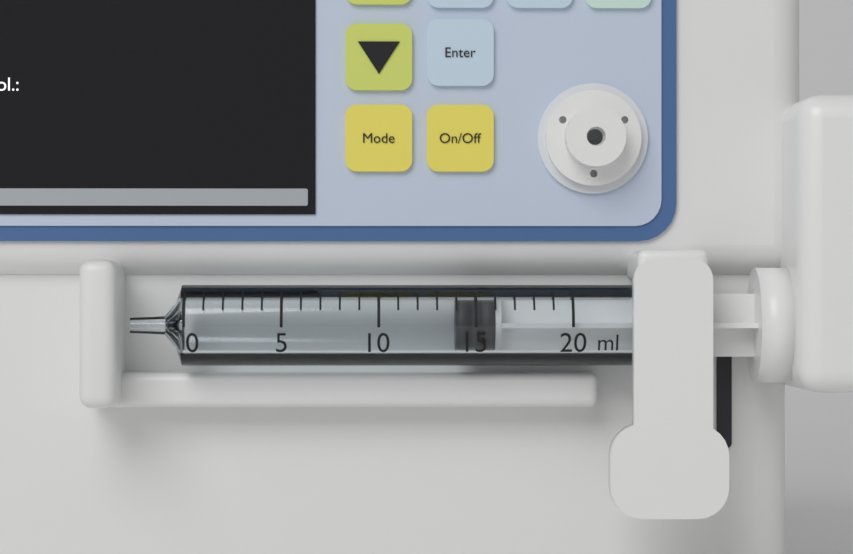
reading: 14 ml
